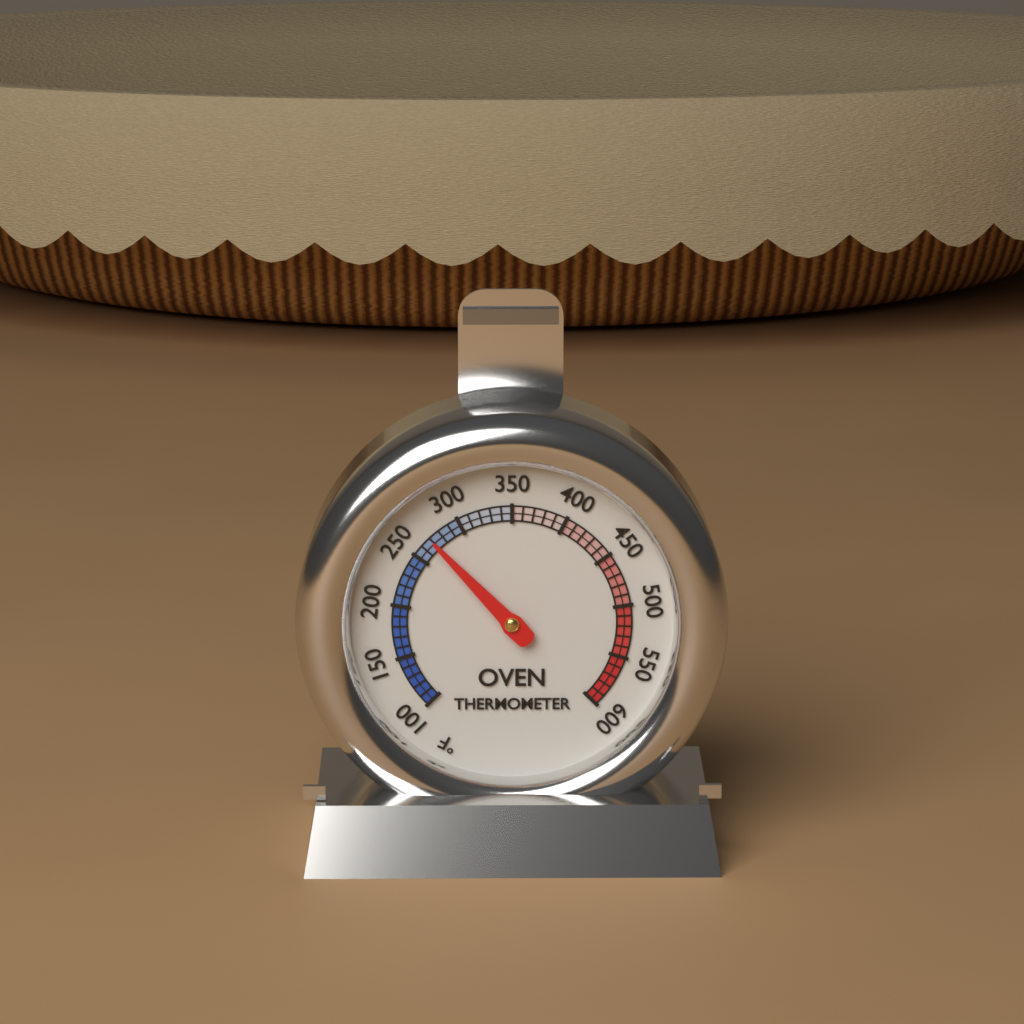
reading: 270 °F
